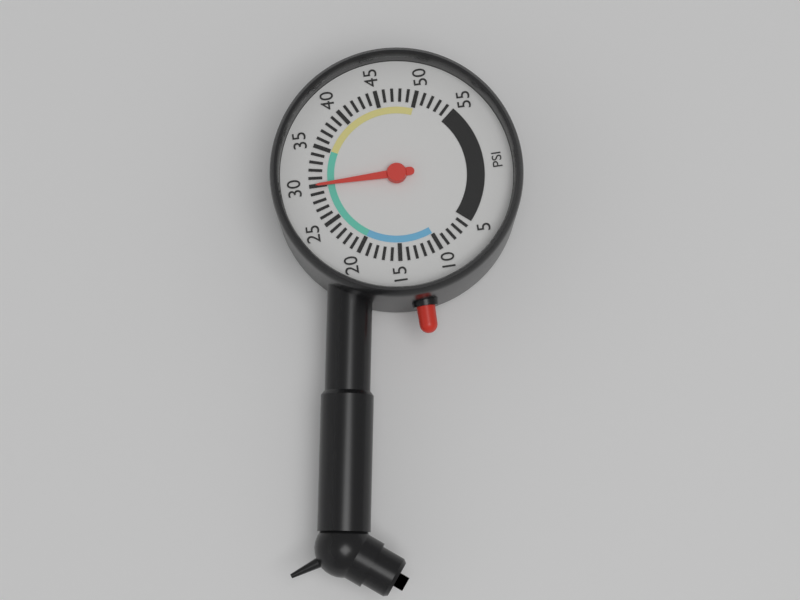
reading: 30 psi
